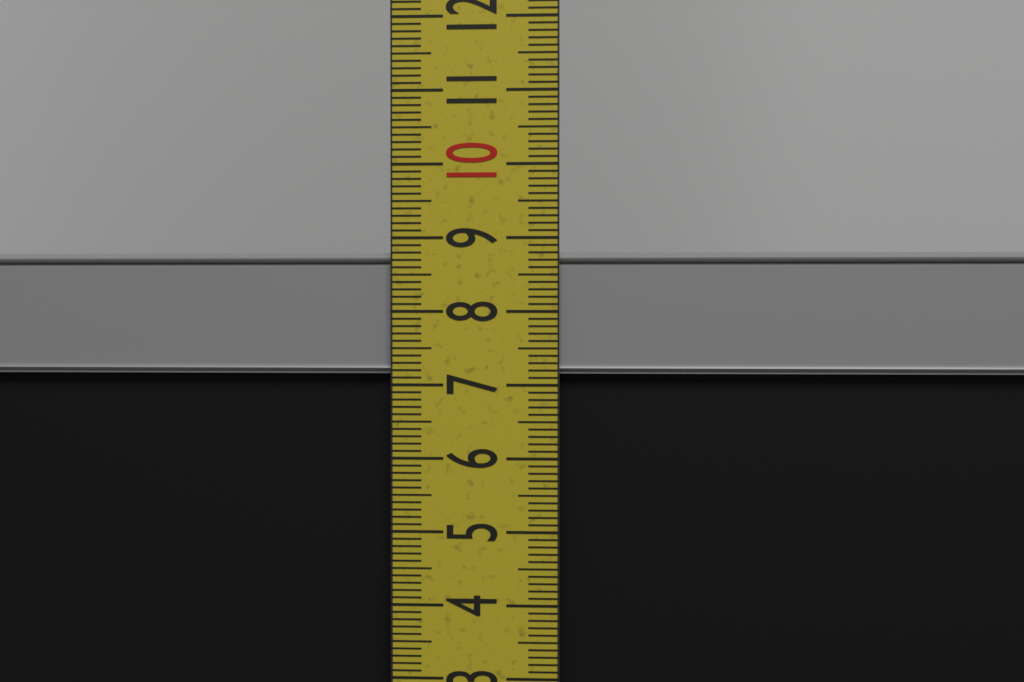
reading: 8.8 cm
